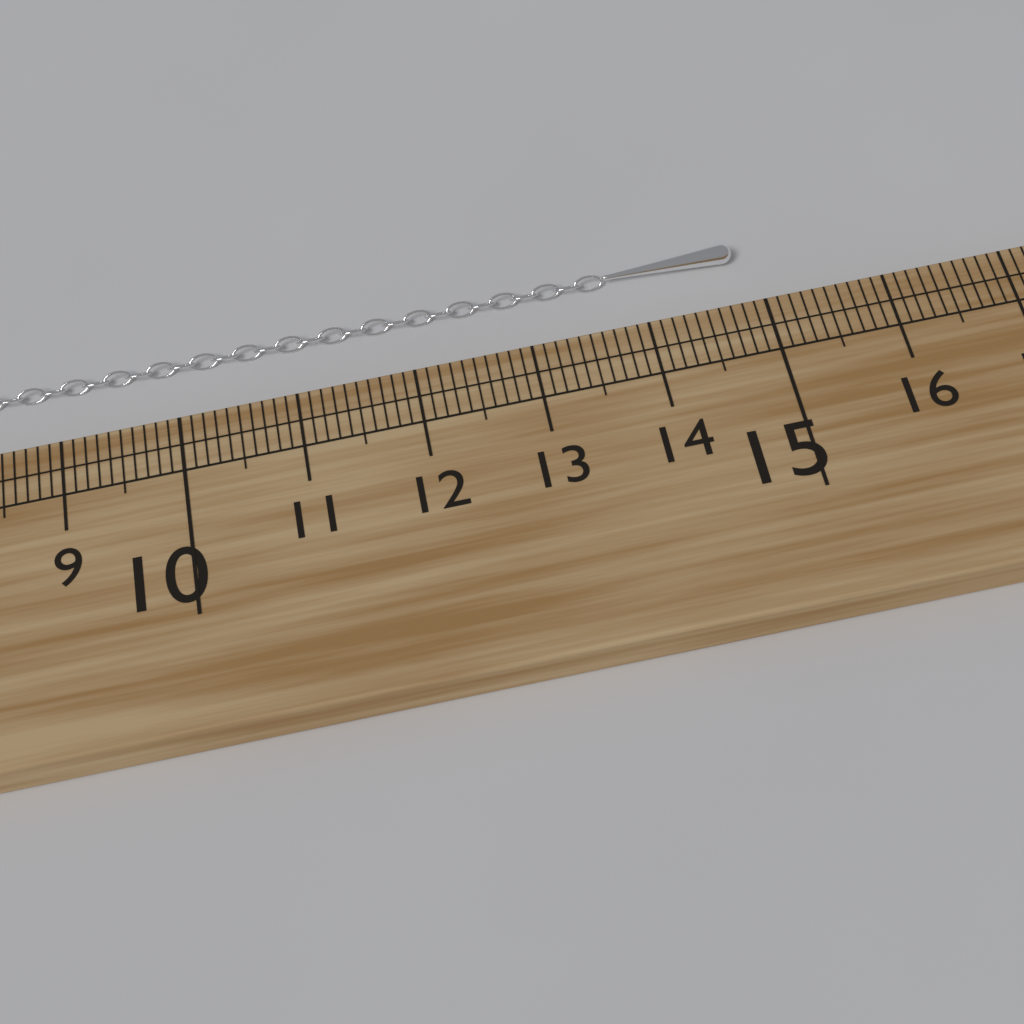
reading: 14.9 cm
